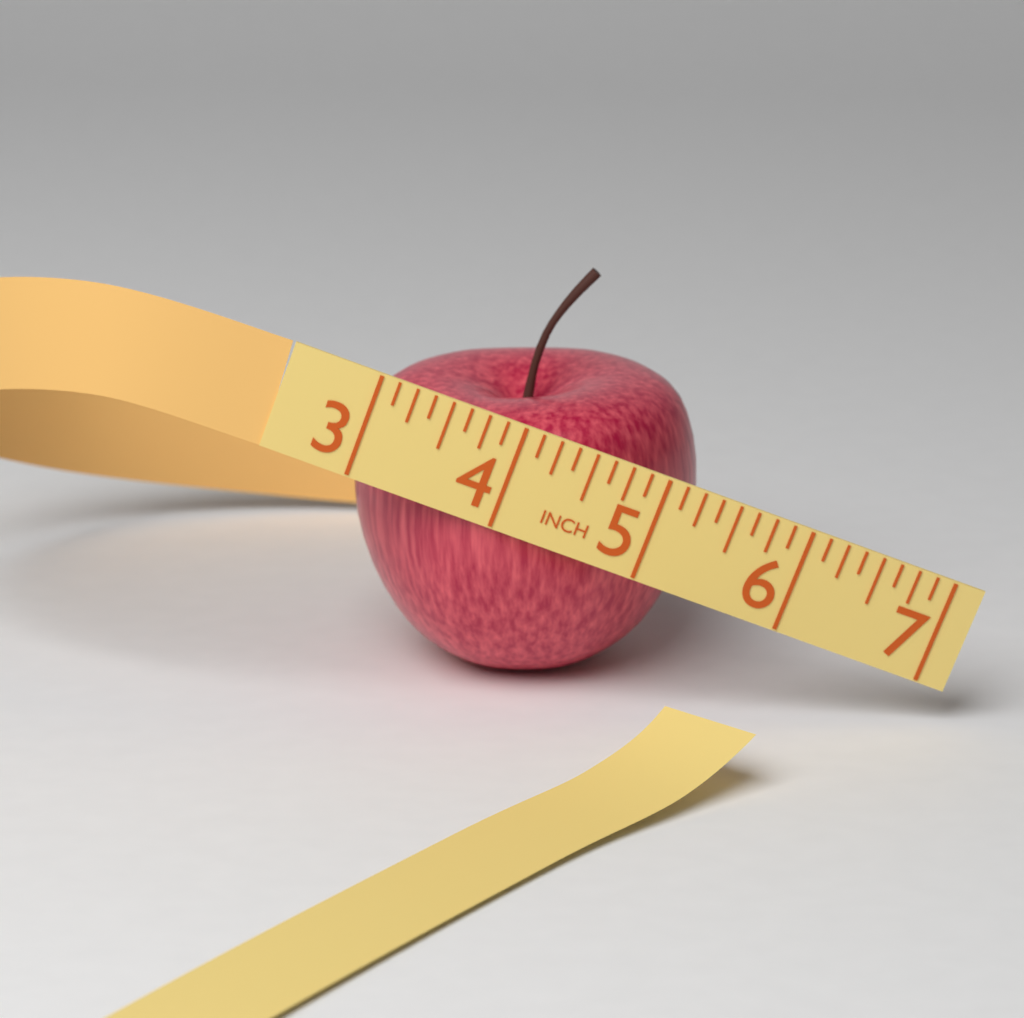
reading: 5.375 in
